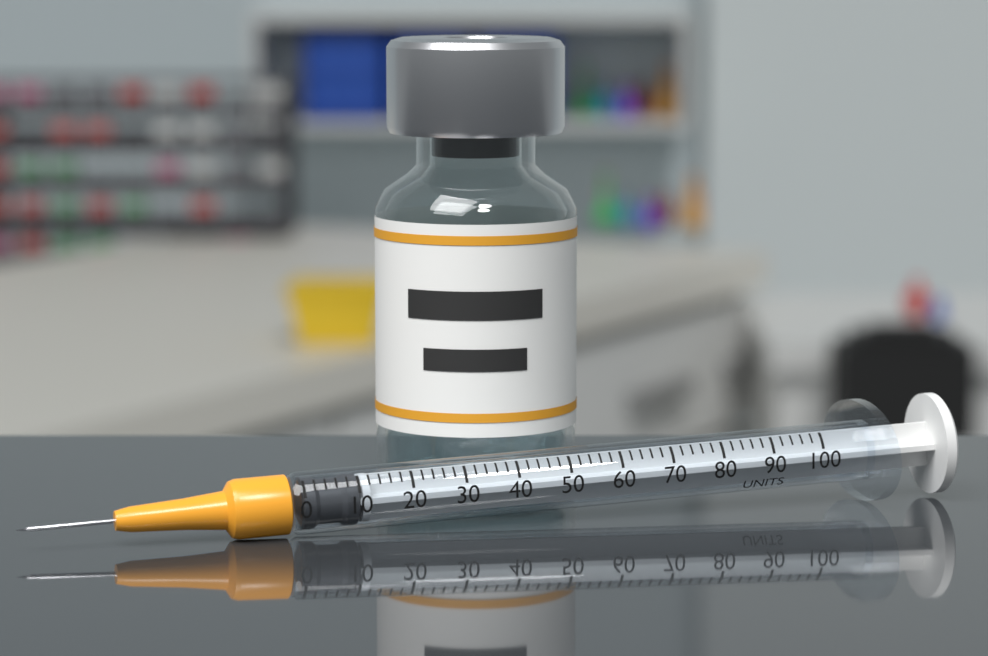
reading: 0 UNITS
